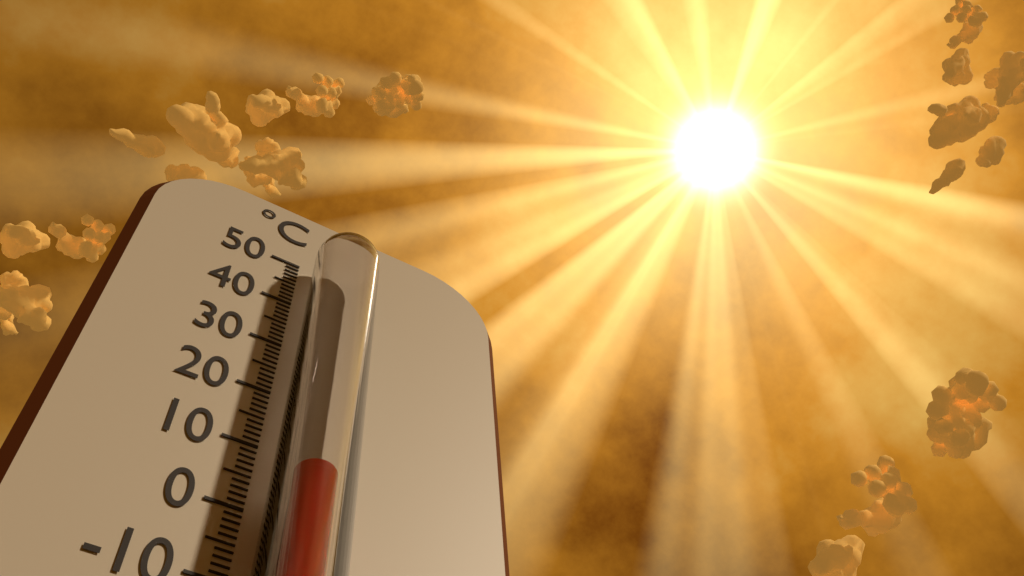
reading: 3 °C
